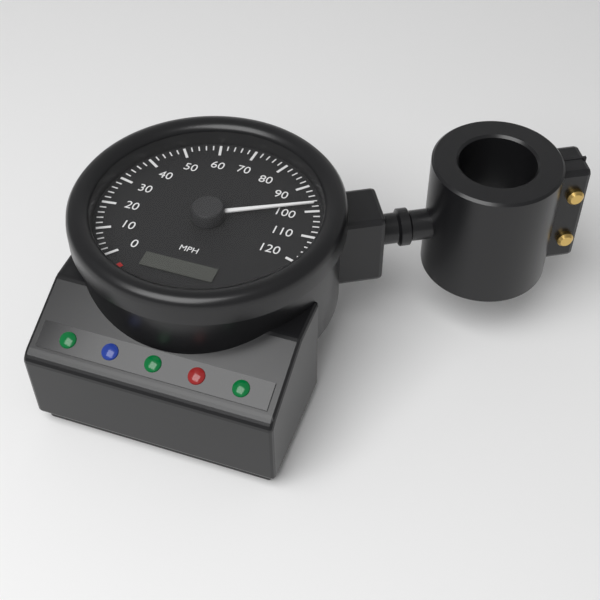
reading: 98 mph
